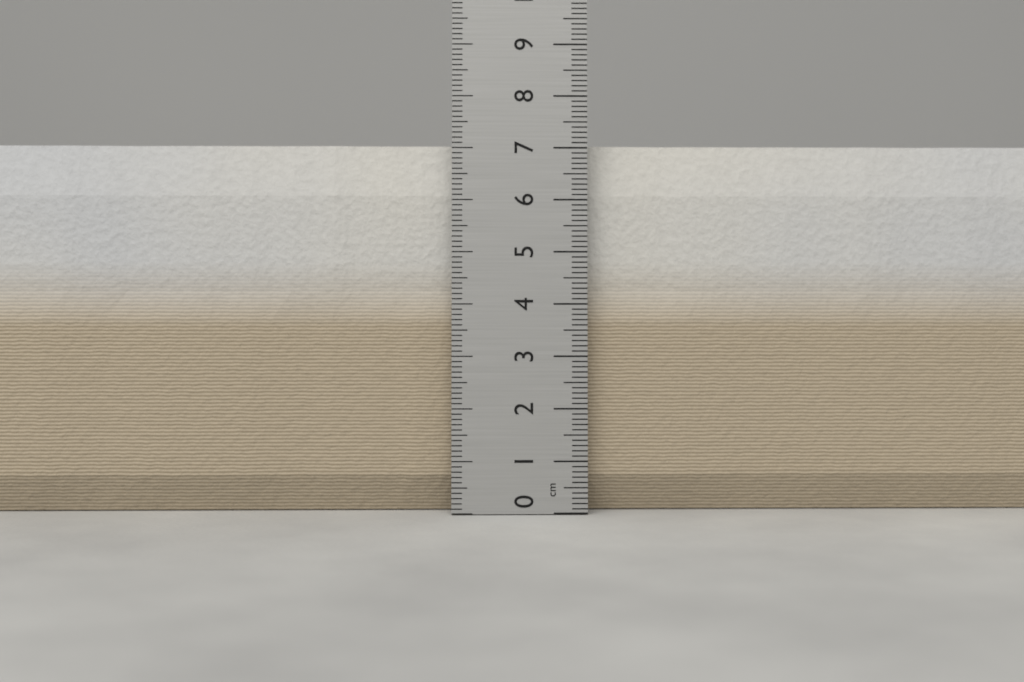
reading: 7.1 cm
